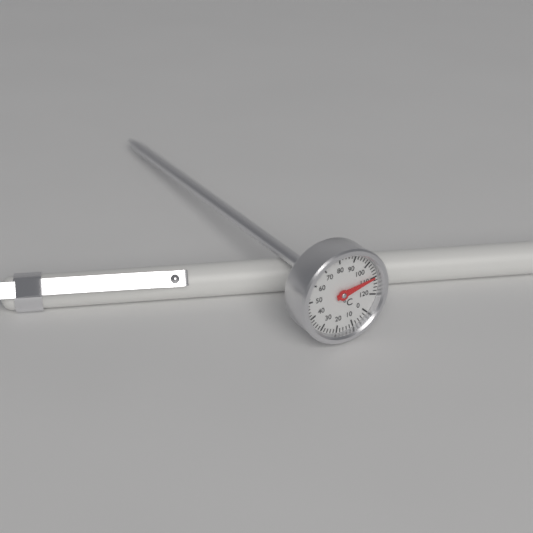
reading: 110 °C
